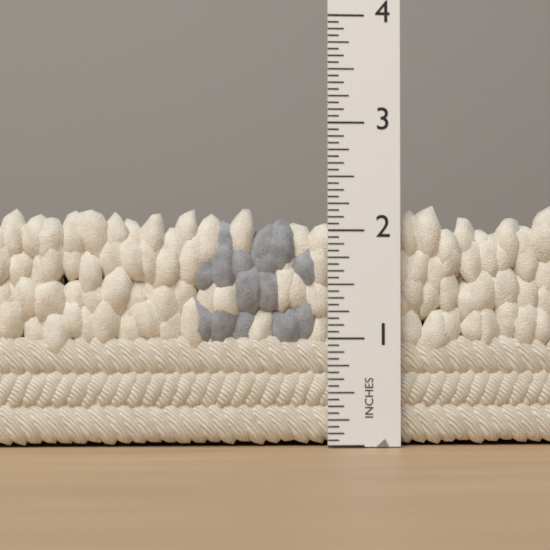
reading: 2.2500 in
